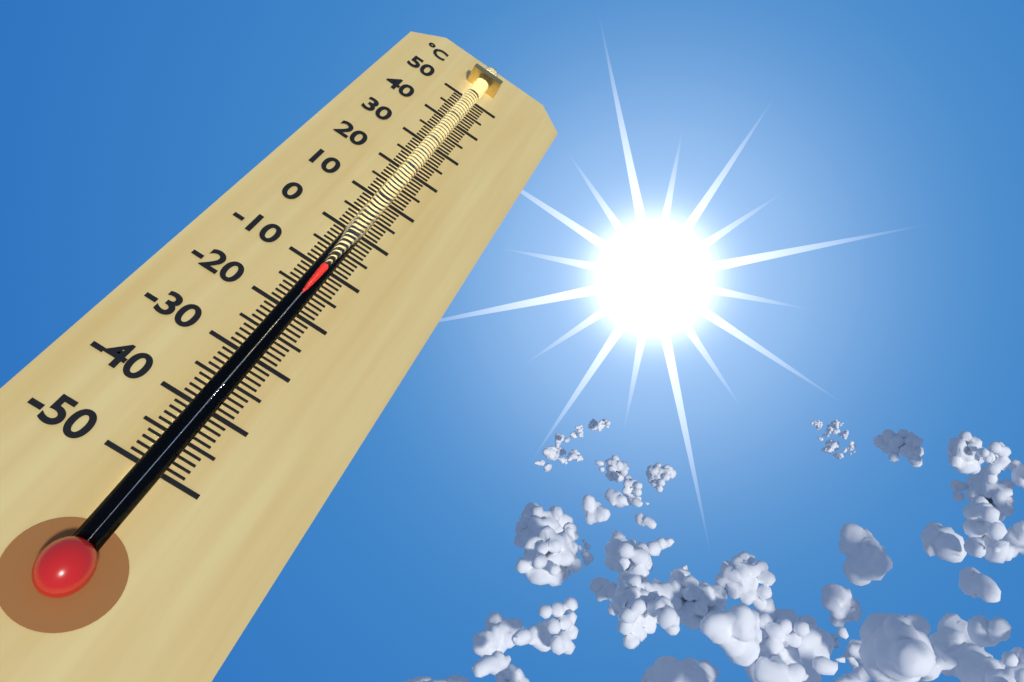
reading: -11 °C
